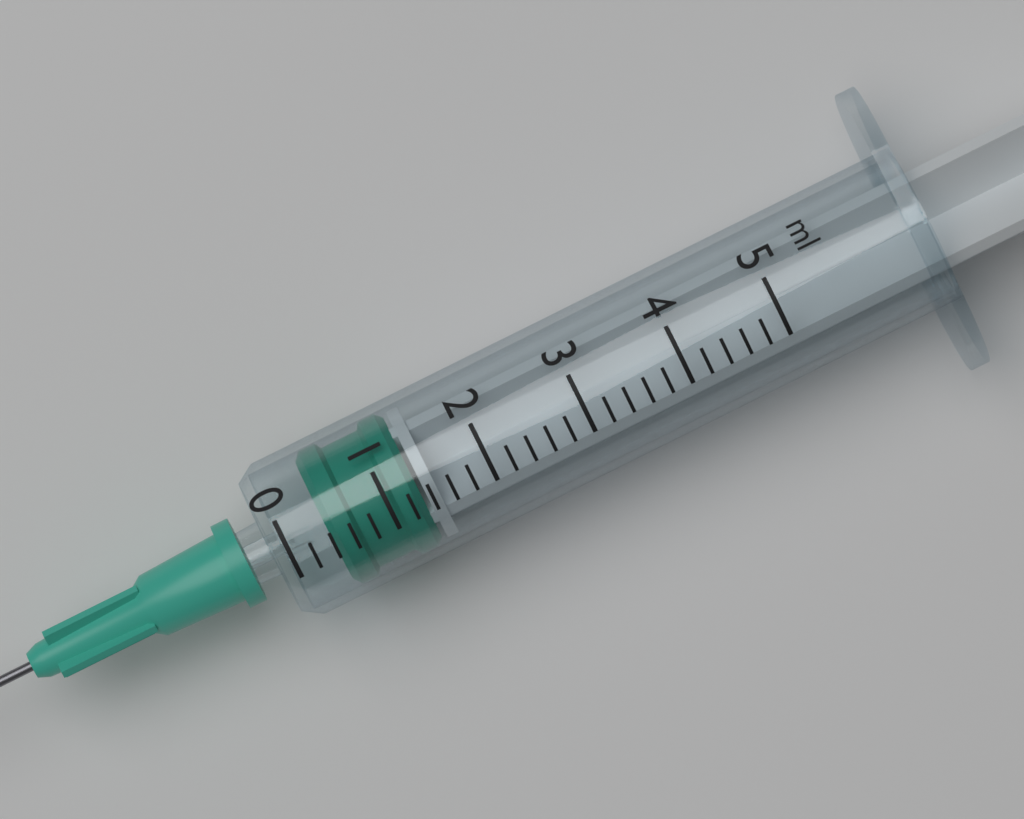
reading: 0.4 ml
